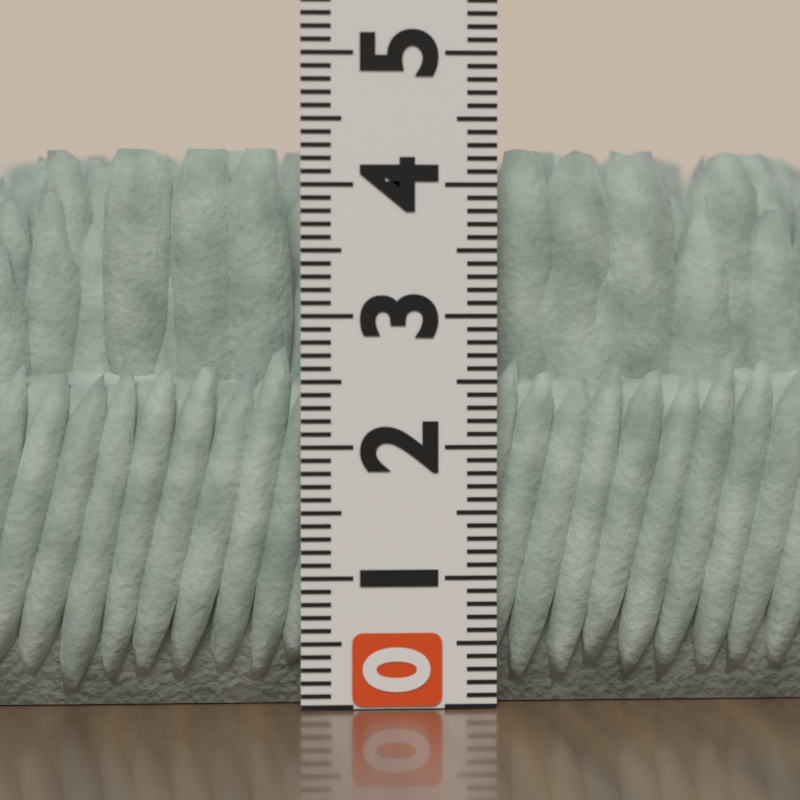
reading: 4.3 (no unit)
